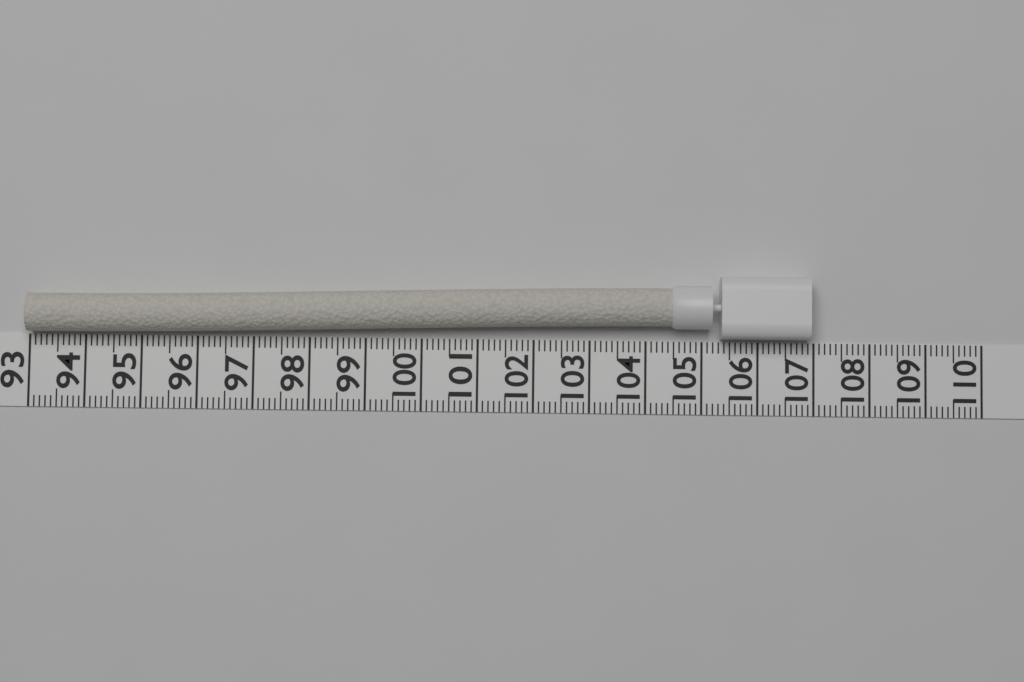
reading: 106.9 (no unit)
